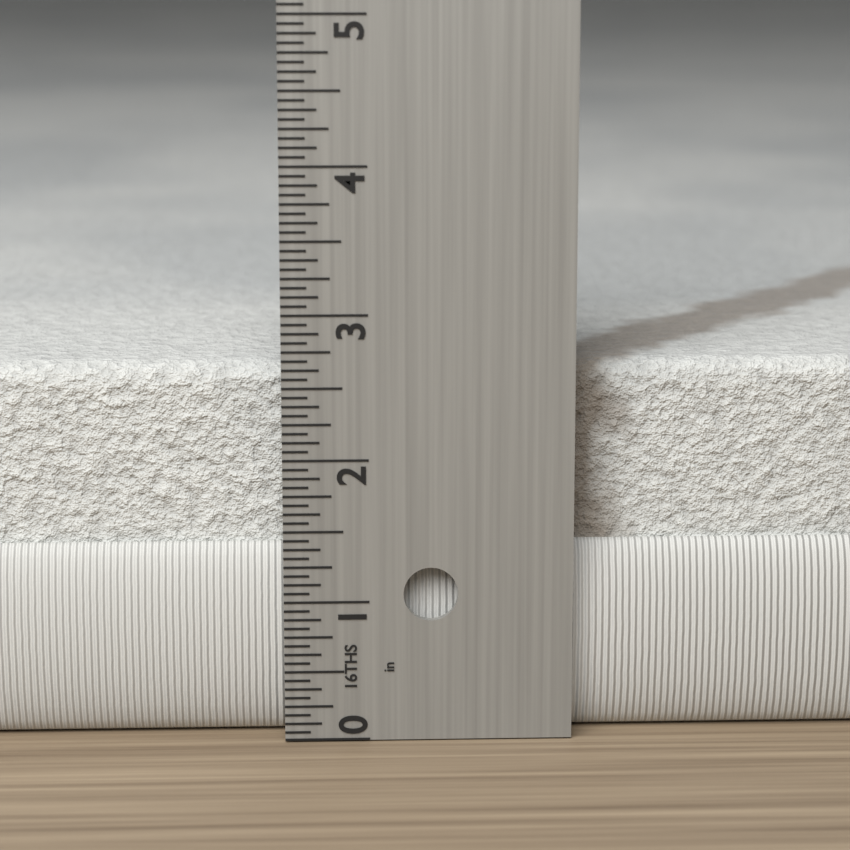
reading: 2.6250 in
